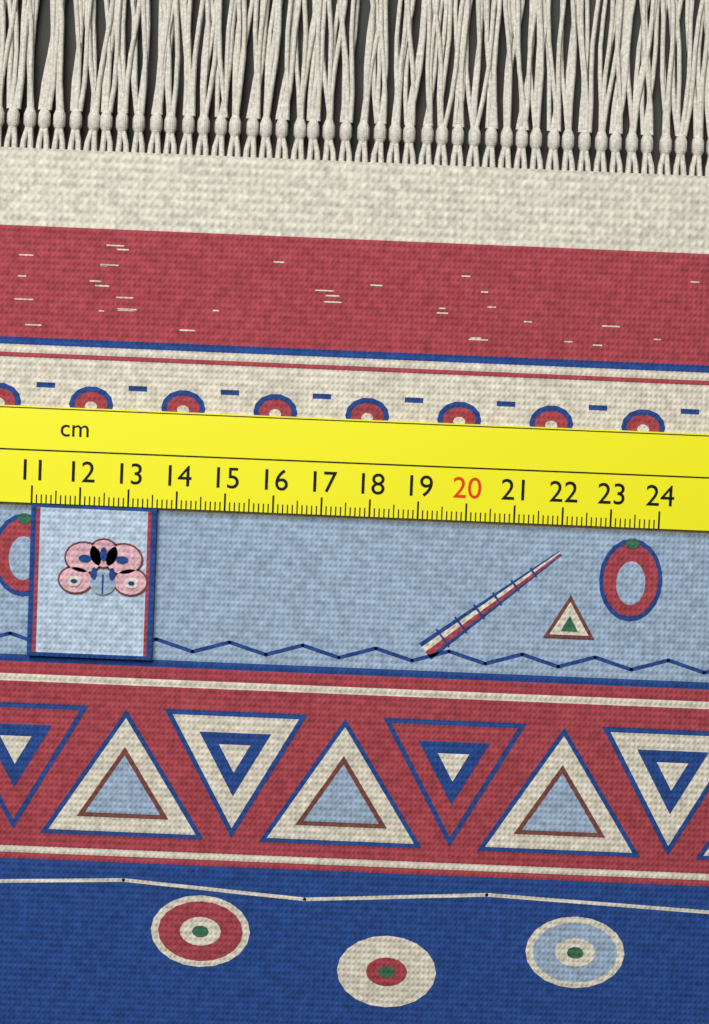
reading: 13.6 cm
